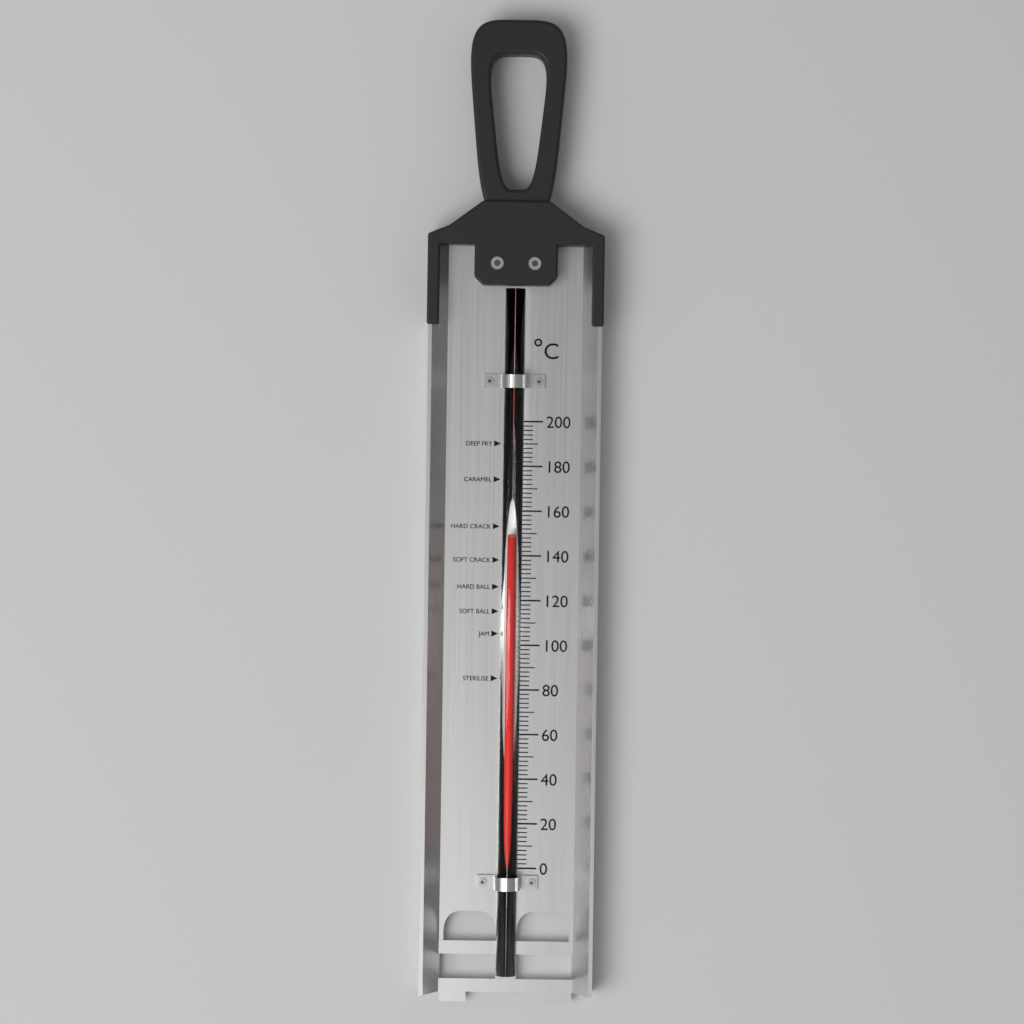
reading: 148 °C
